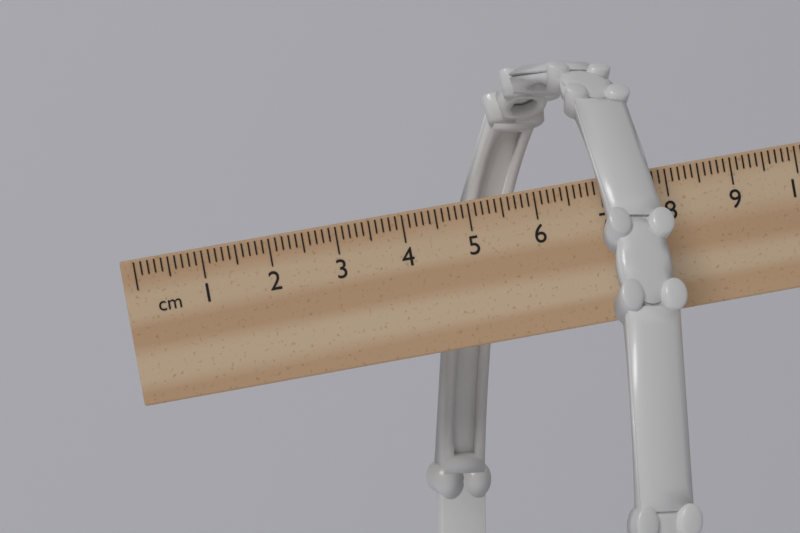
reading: 7.6 cm
